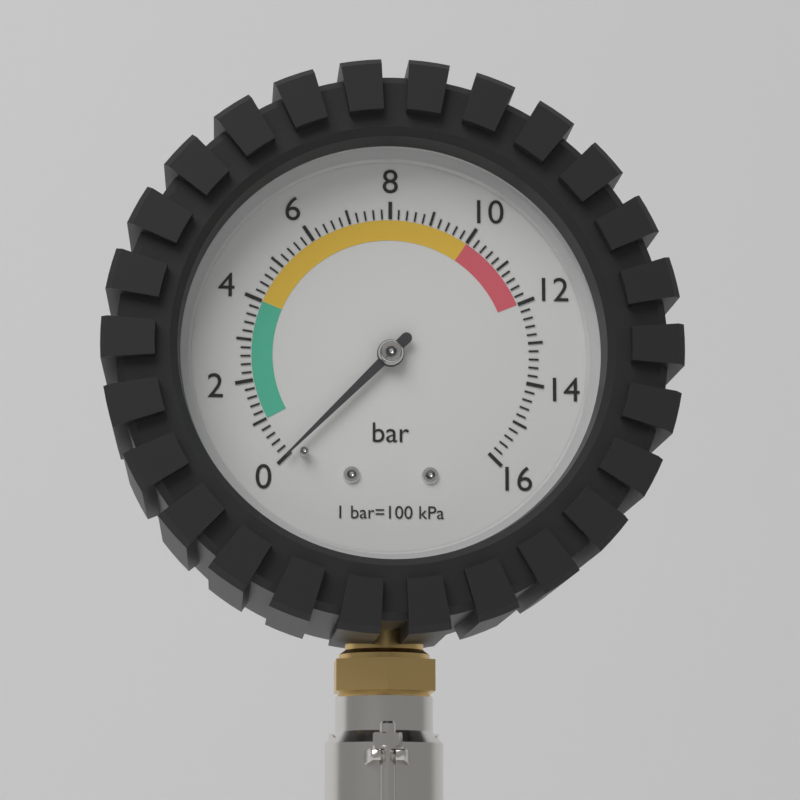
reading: 0.0 bar
